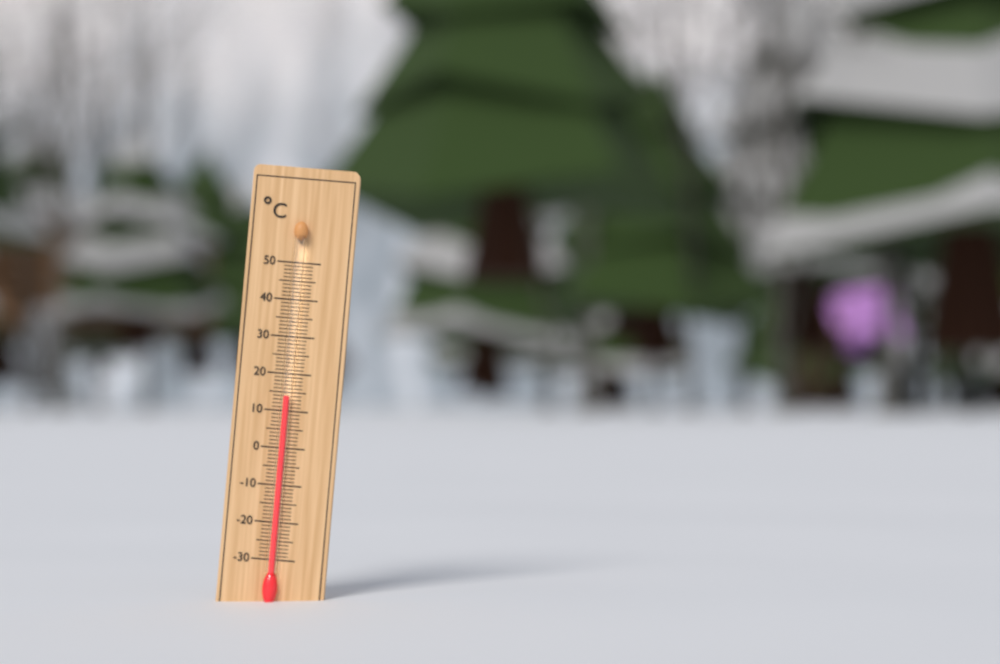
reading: 14 °C
